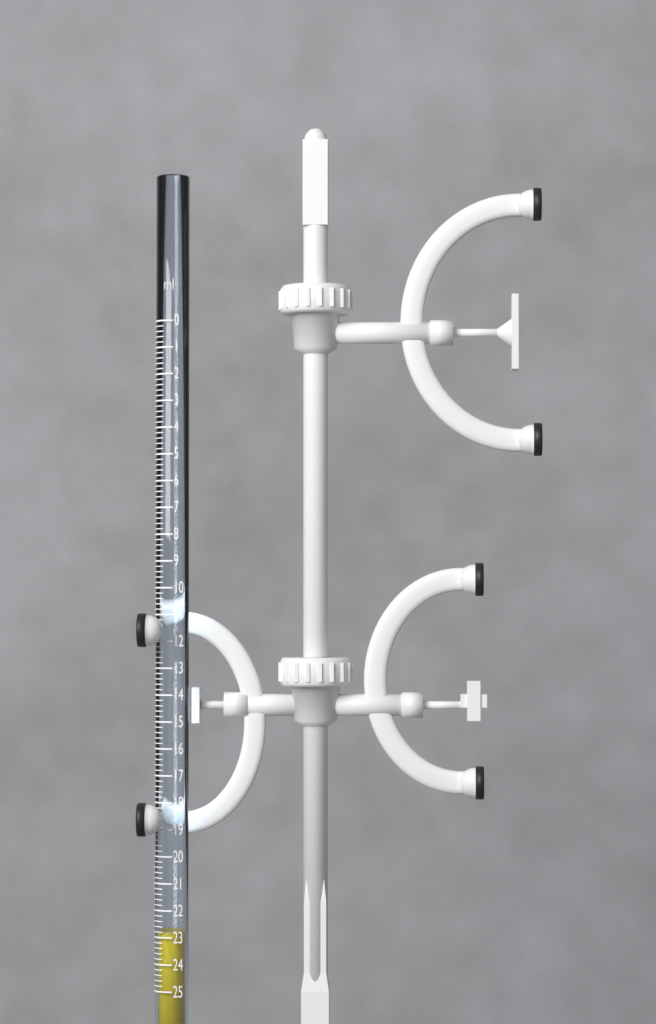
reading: 22.8 ml
